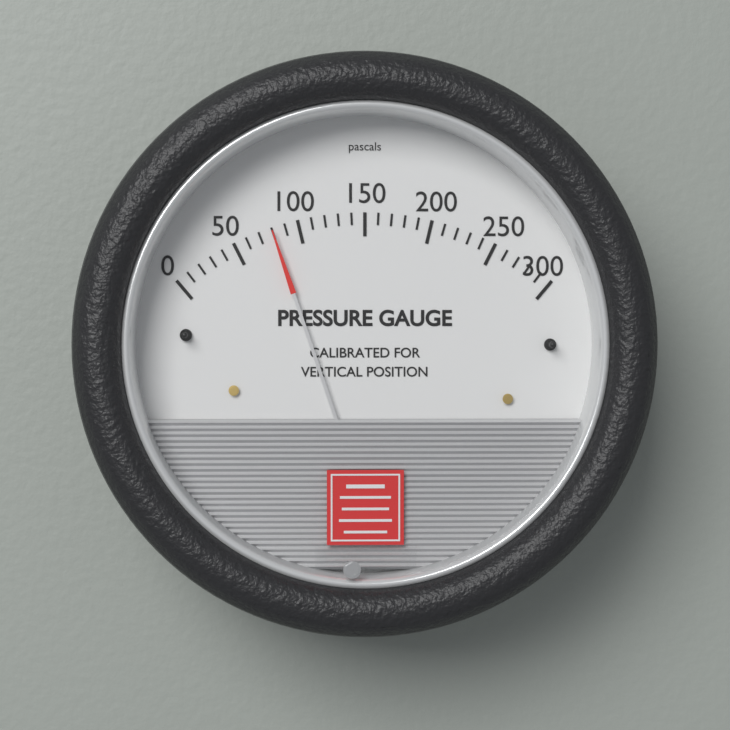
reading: 80 Pa
